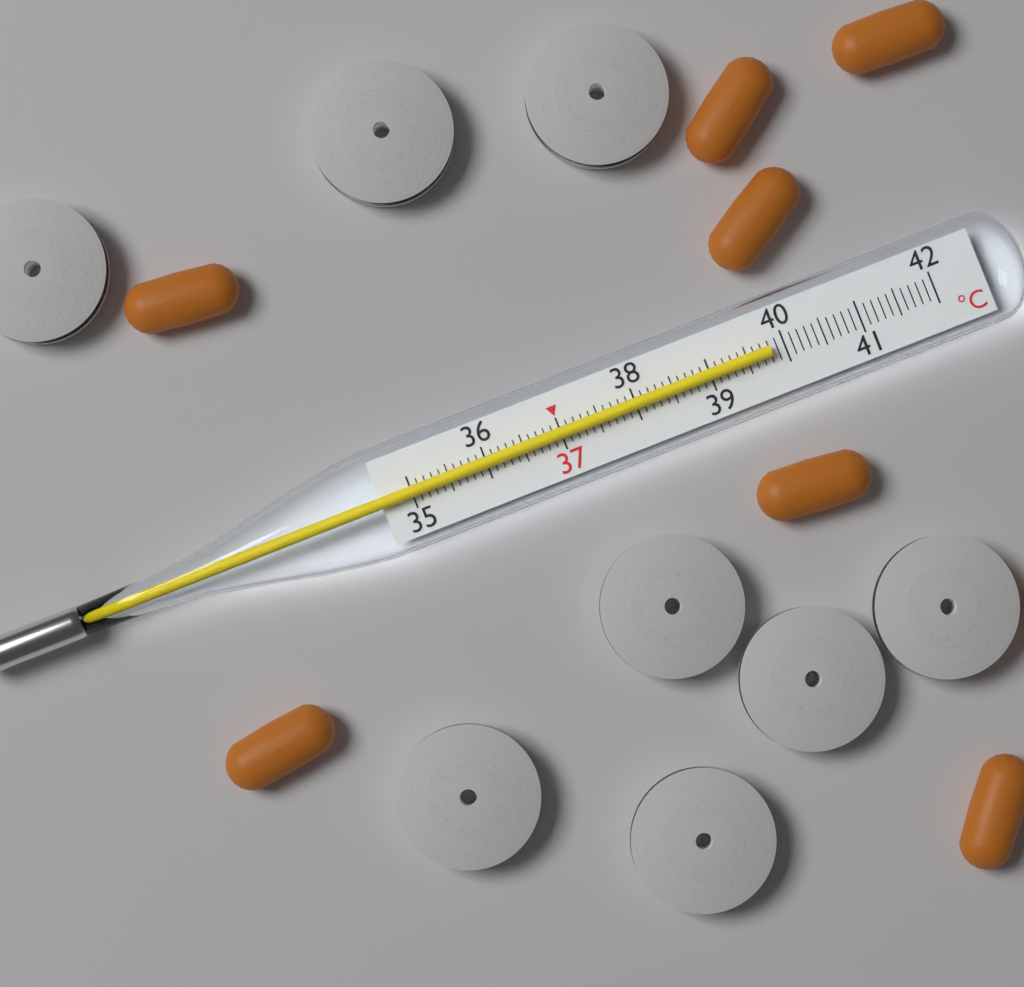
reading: 39.8 °C
